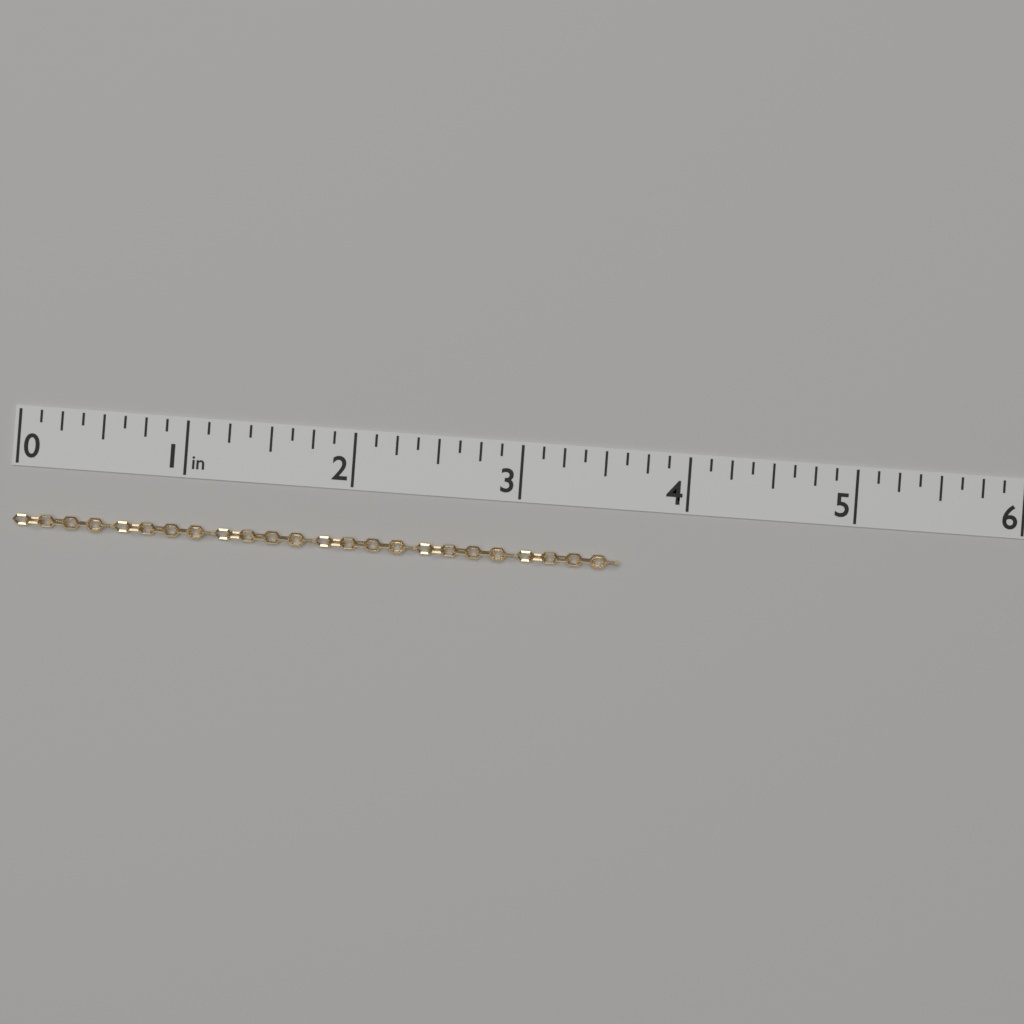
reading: 3.625 in
